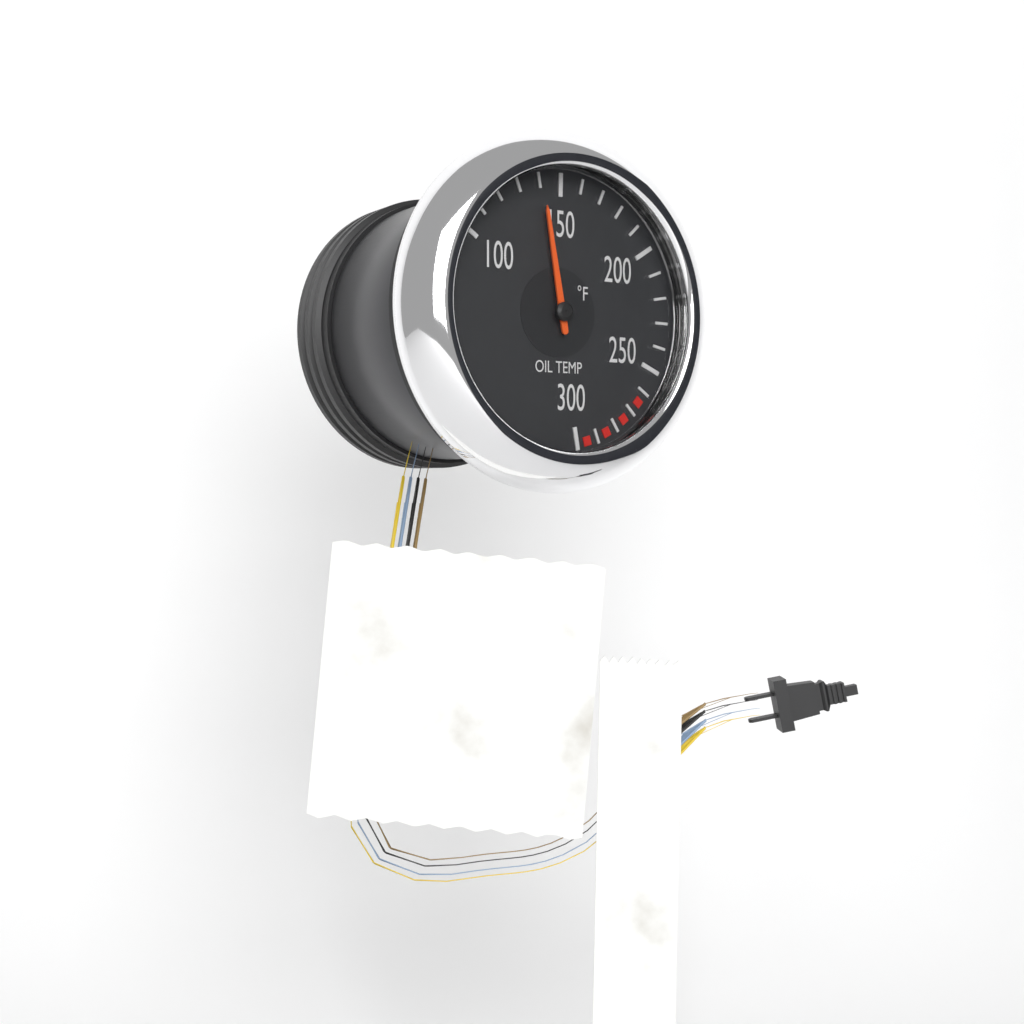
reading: 140 °F
